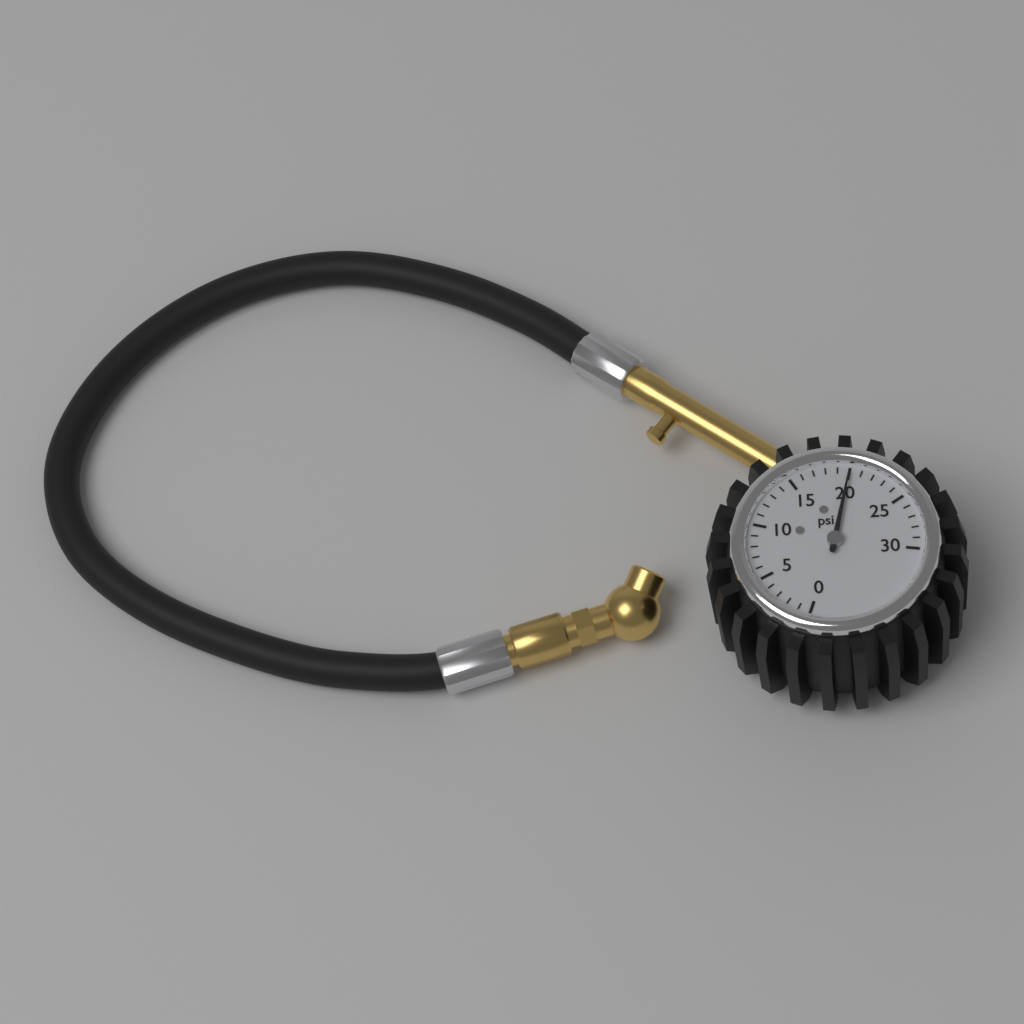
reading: 20 psi
